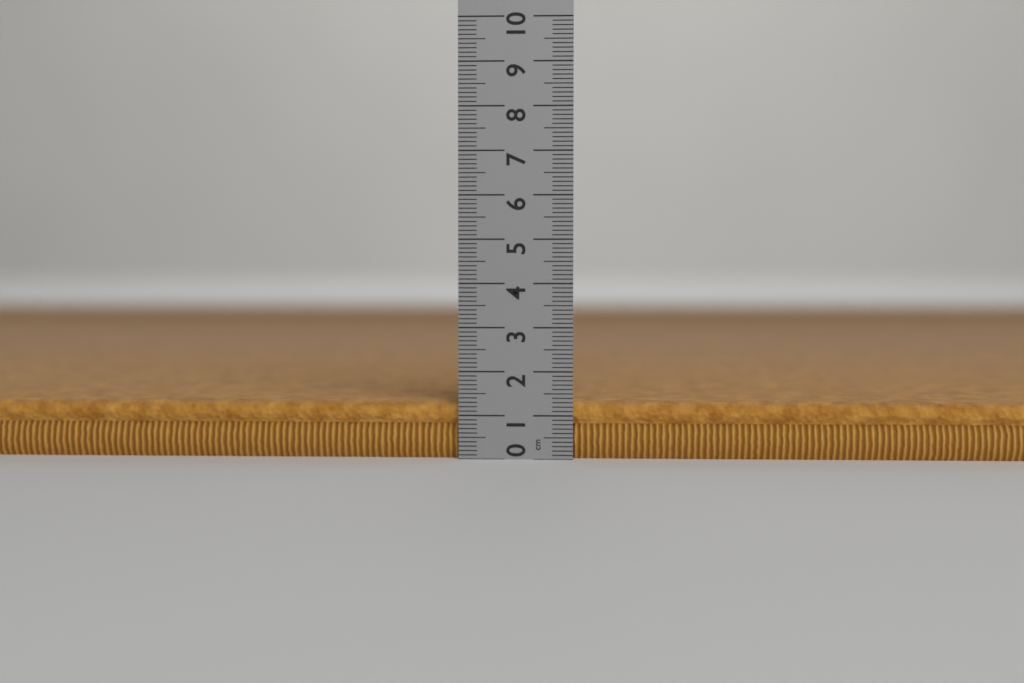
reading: 1.3 cm
